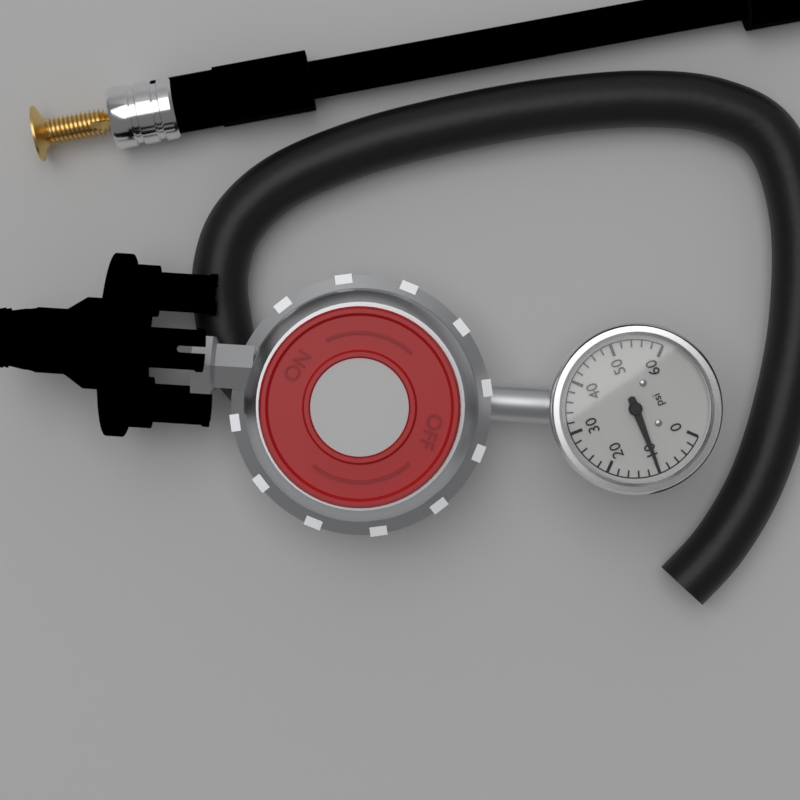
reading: 10 psi
